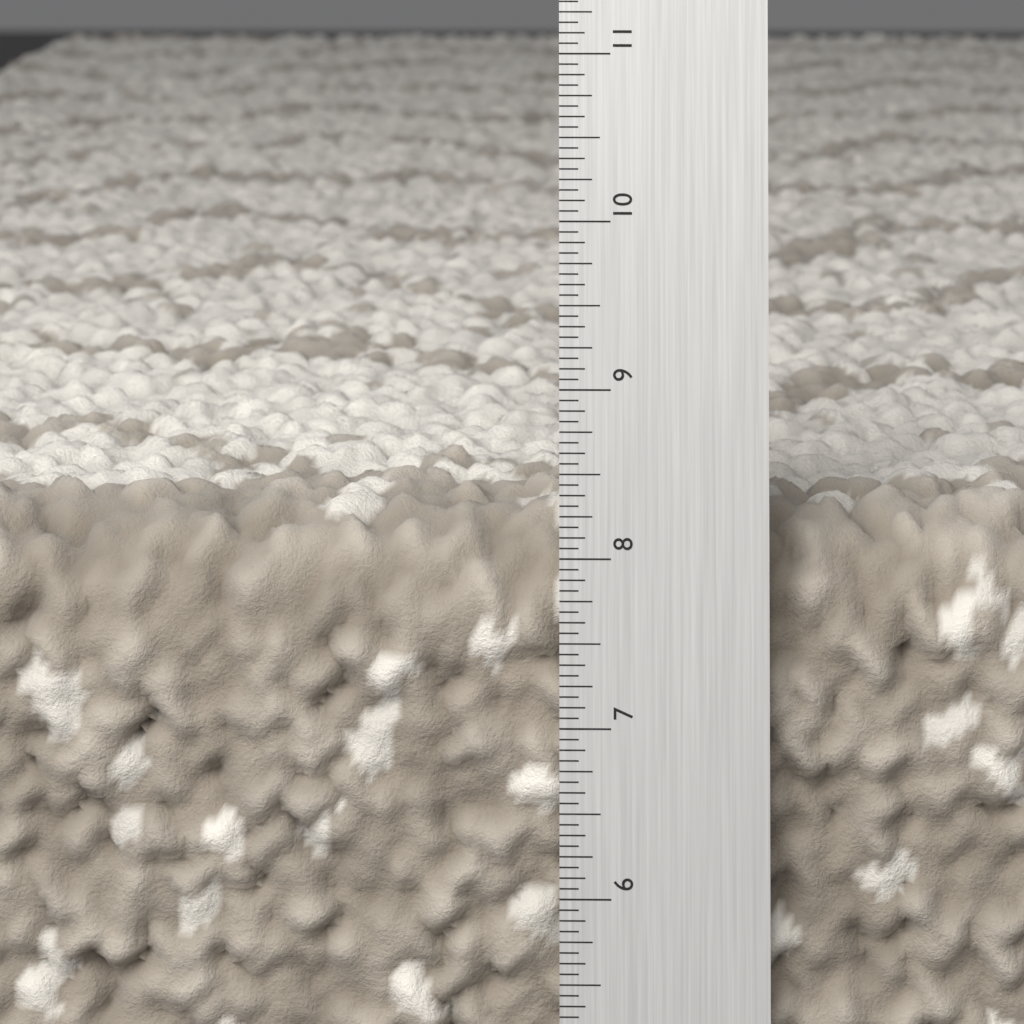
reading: 8.2500 in
